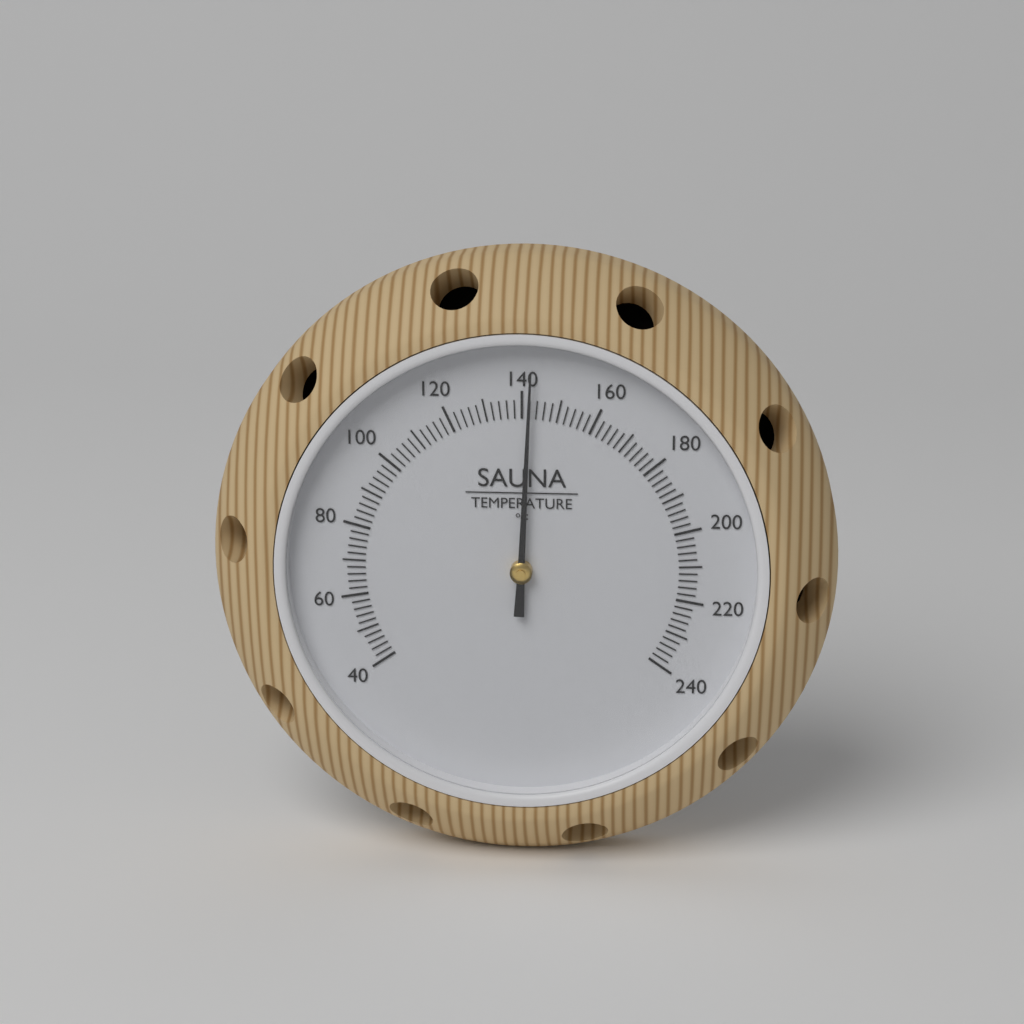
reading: 142 °F
